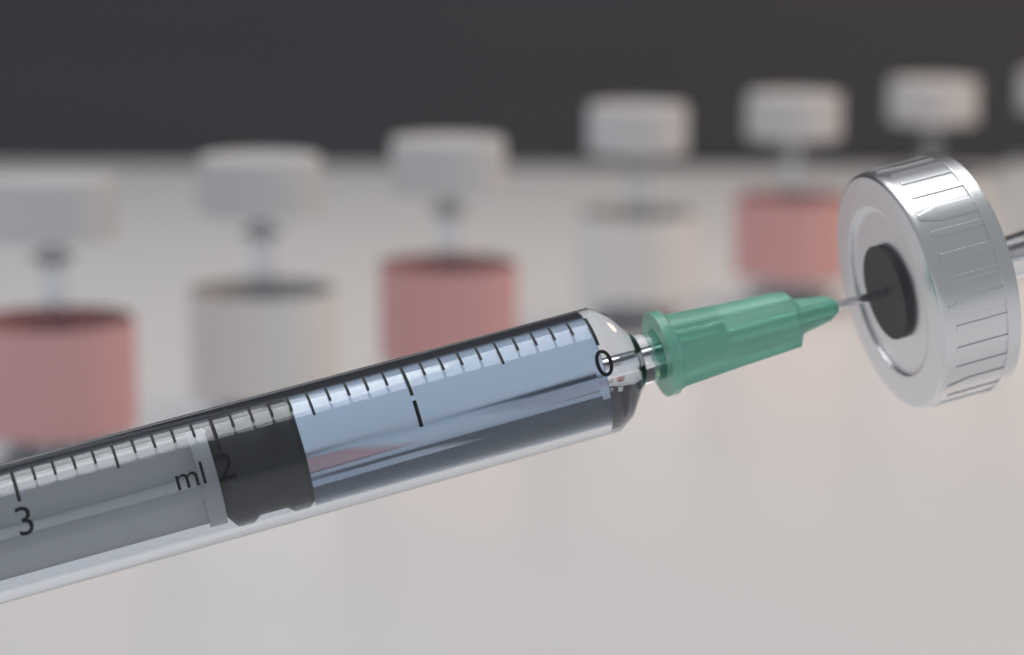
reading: 1.6 ml
